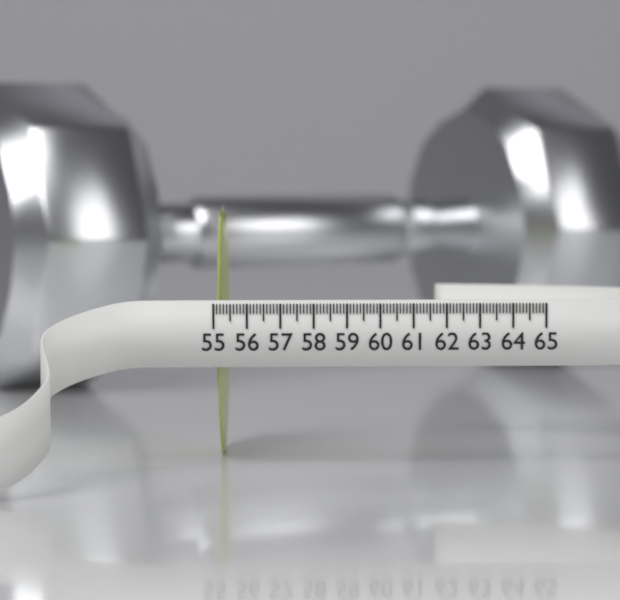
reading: 55.3 (no unit)
